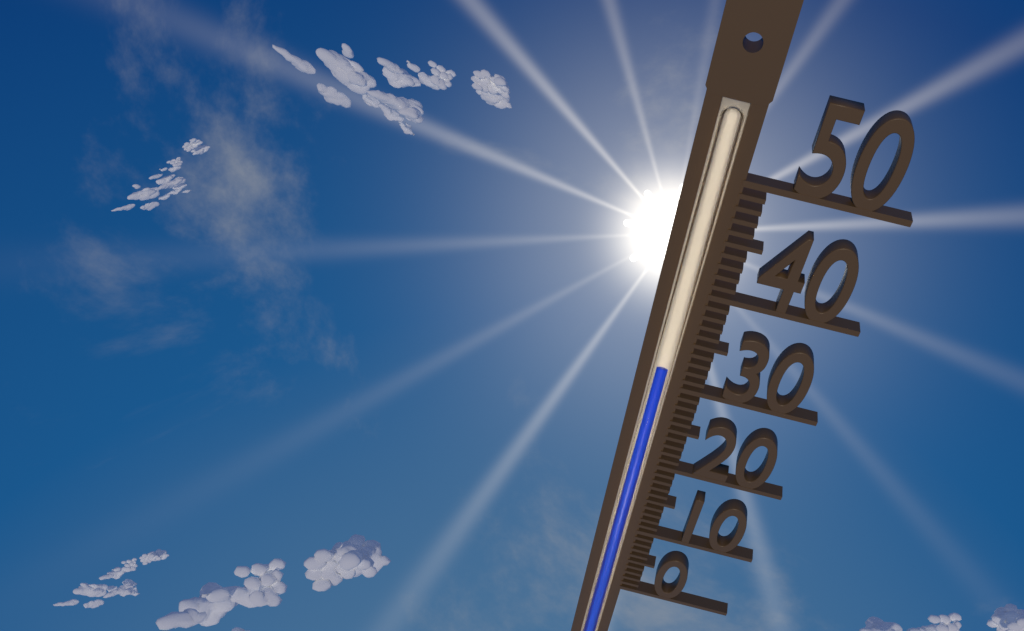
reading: 32 (no unit)
